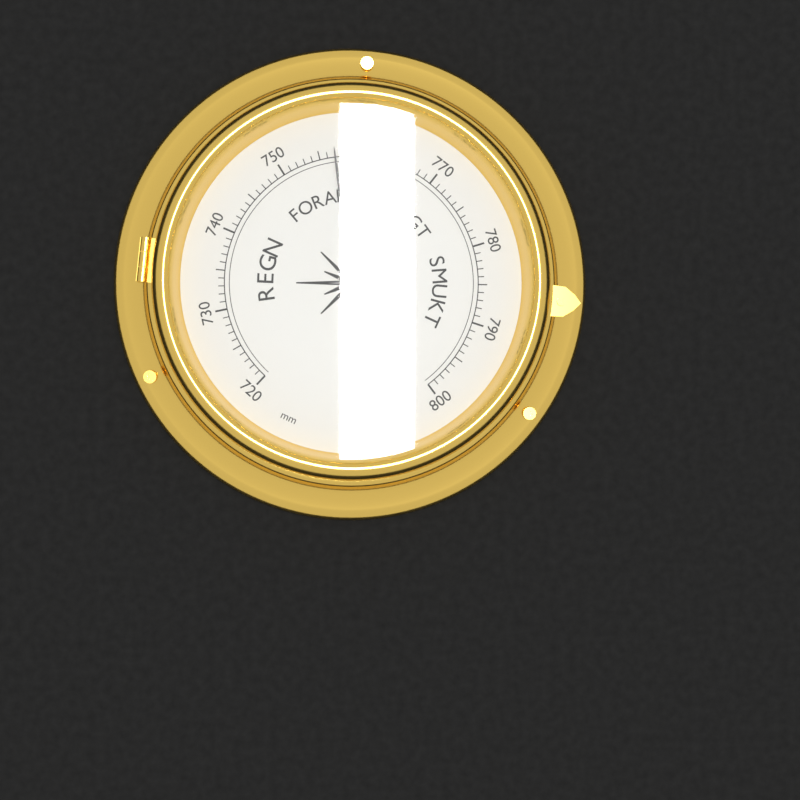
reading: 757 mm
